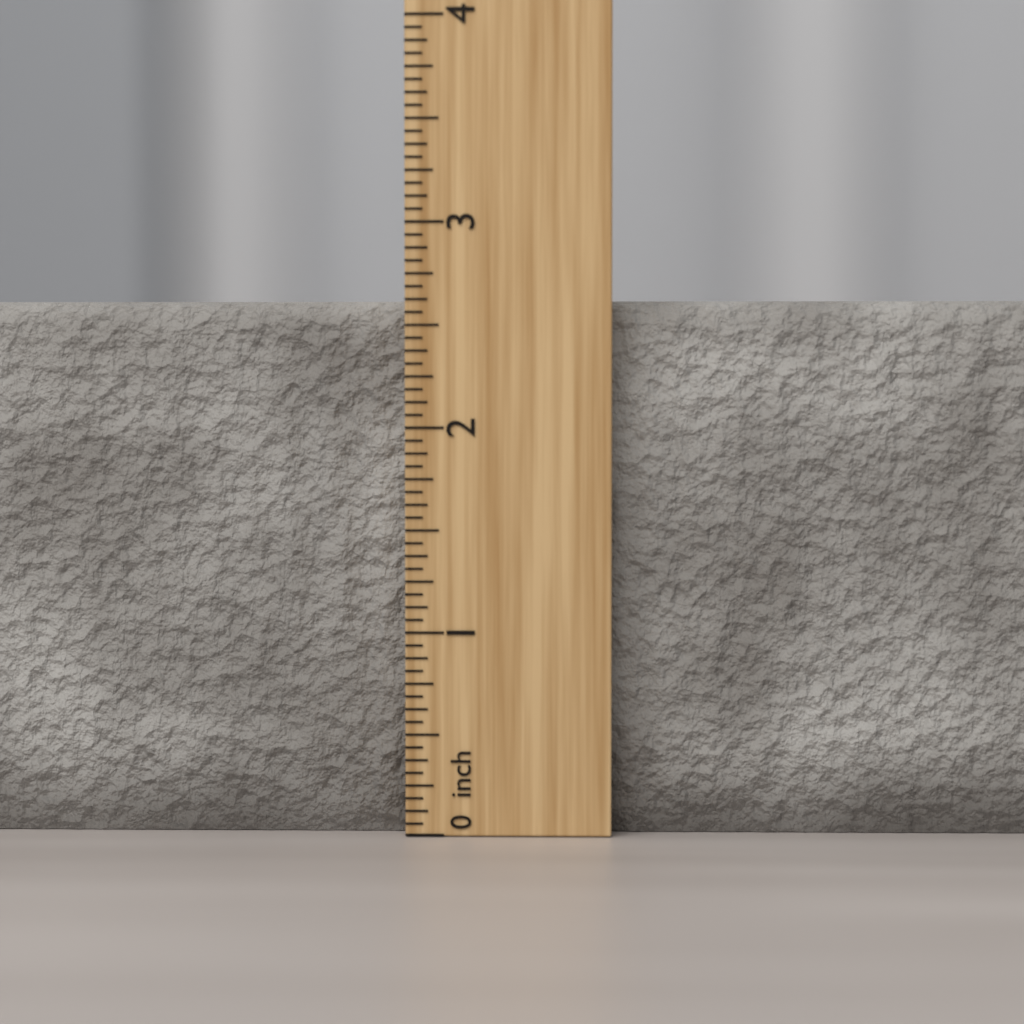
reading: 2.6250 inch
